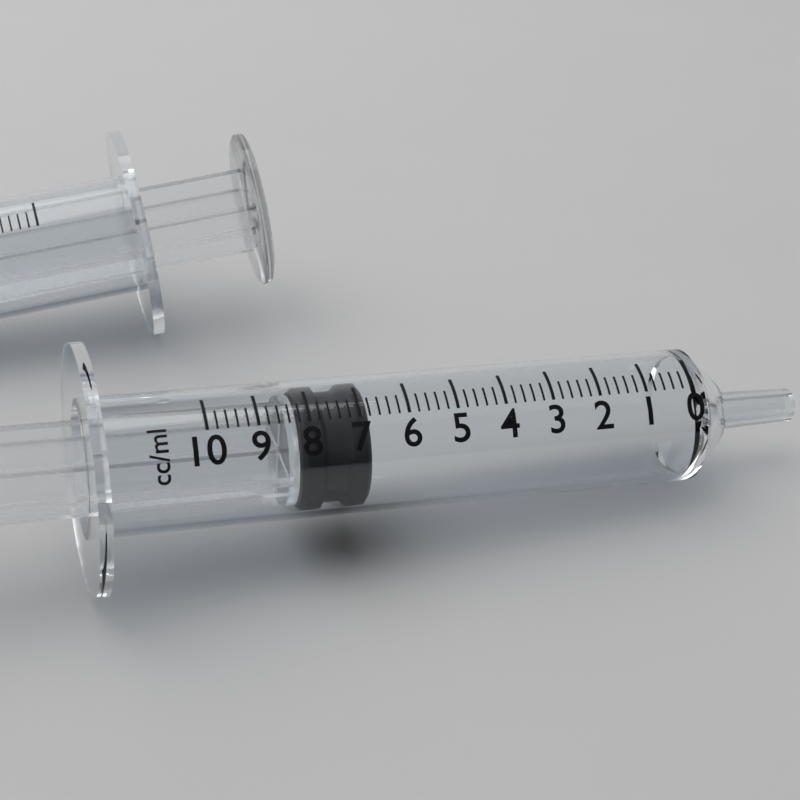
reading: 6.8 ml
